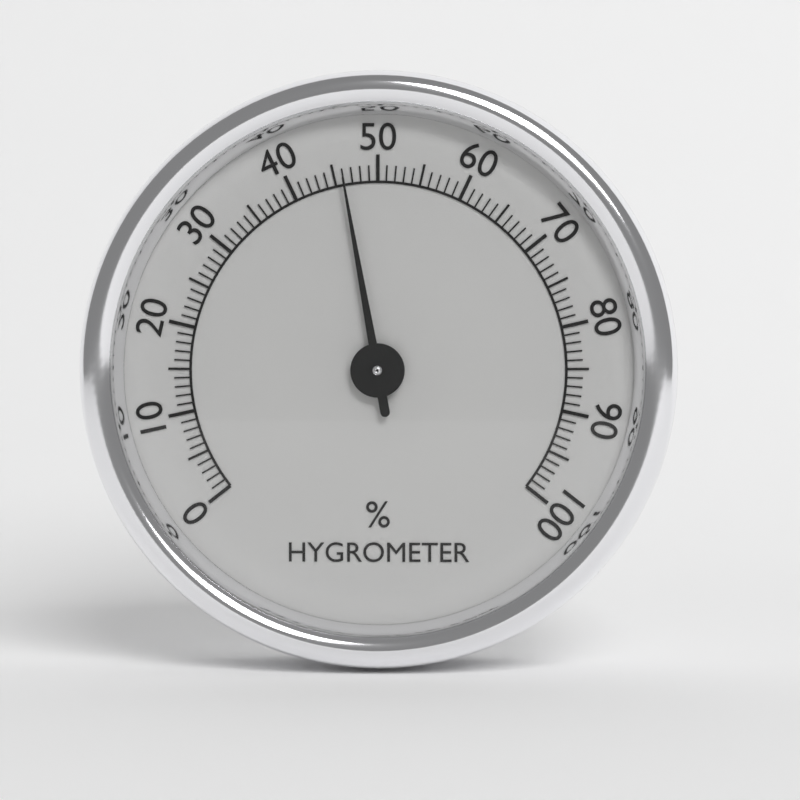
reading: 46 %
